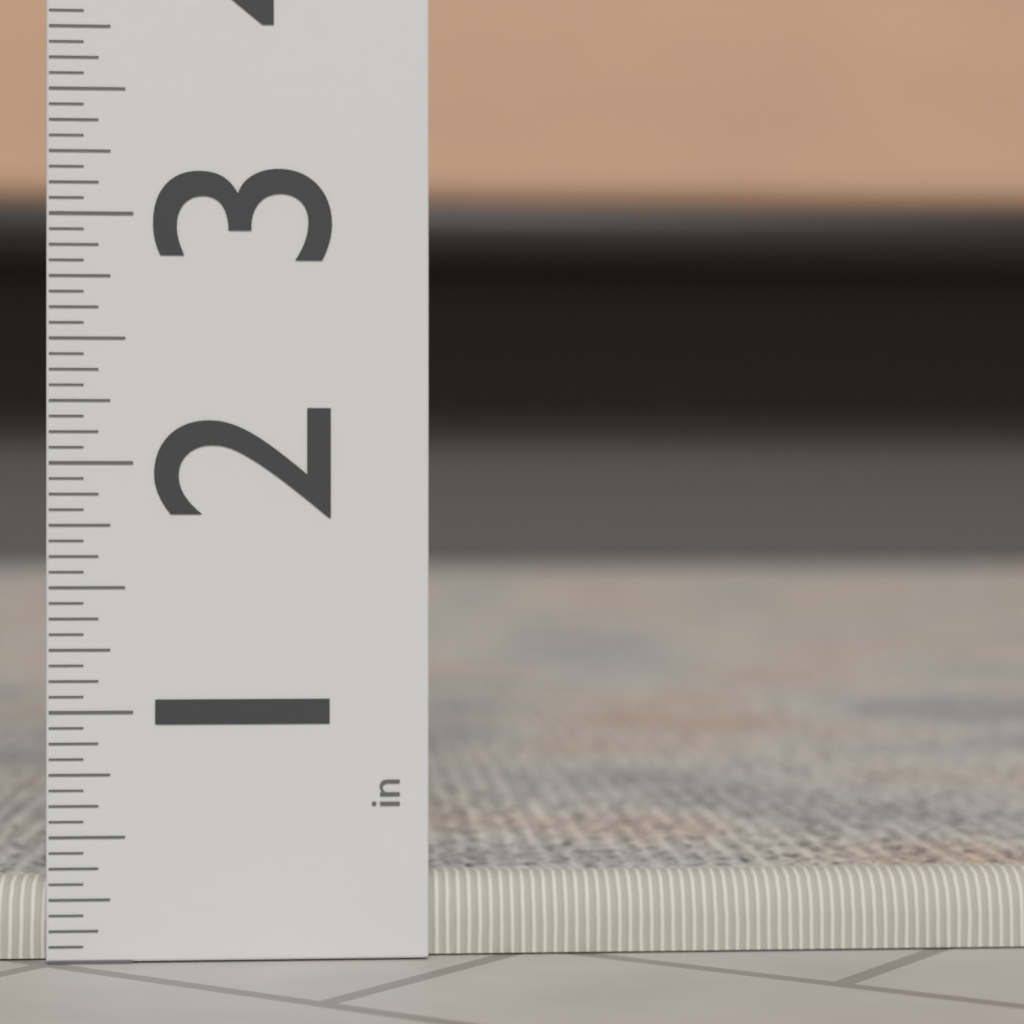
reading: 0.3125 in
